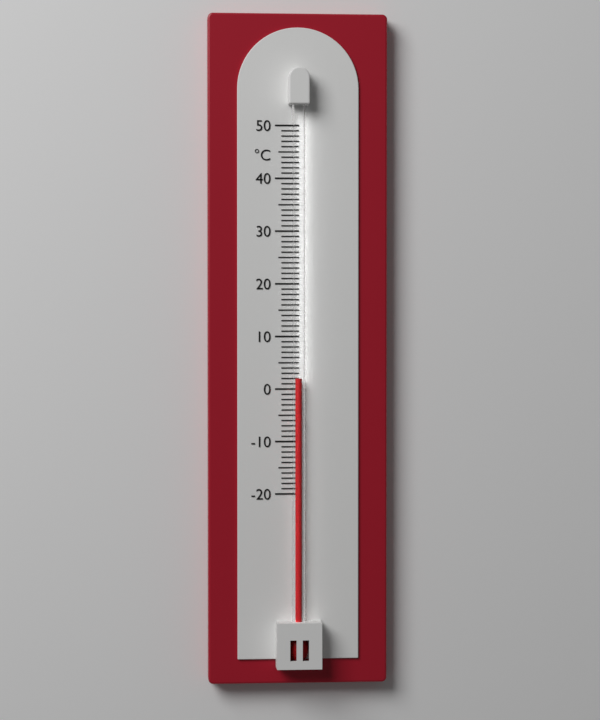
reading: 2 °C
